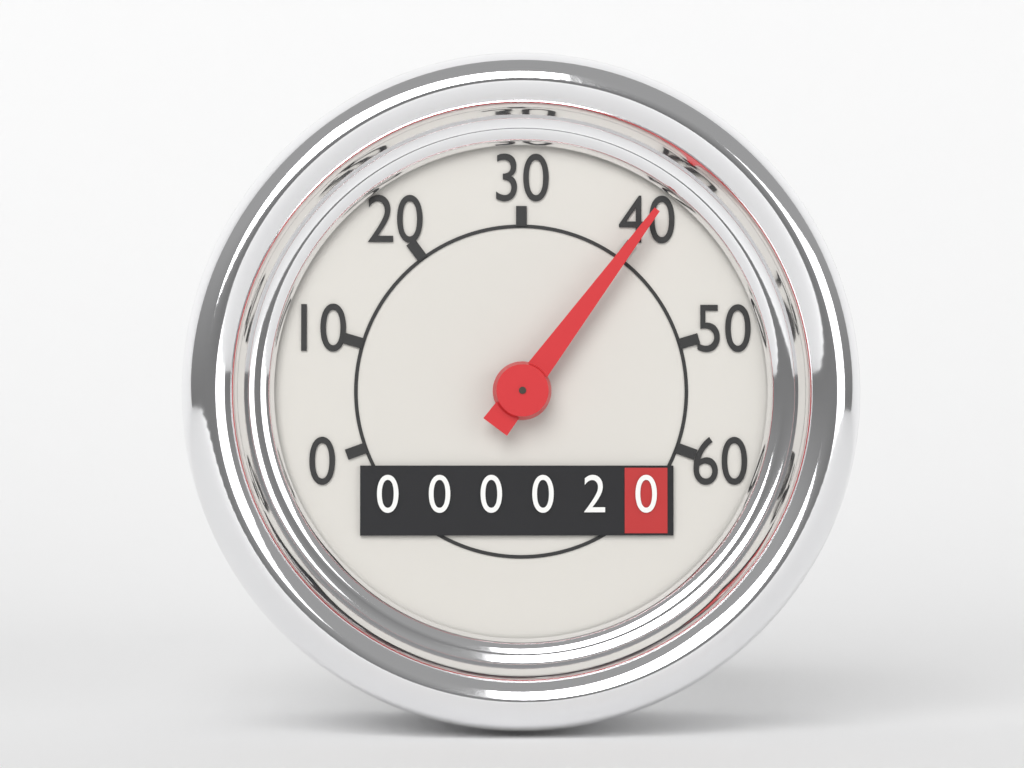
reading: 40 (no unit)
